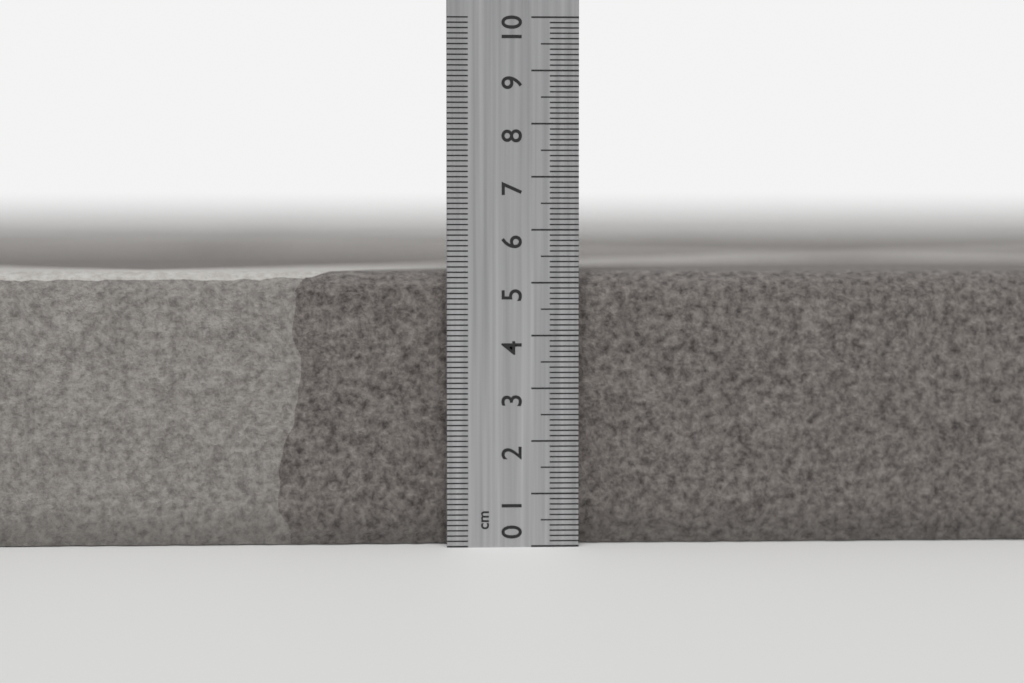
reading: 5.2 cm
